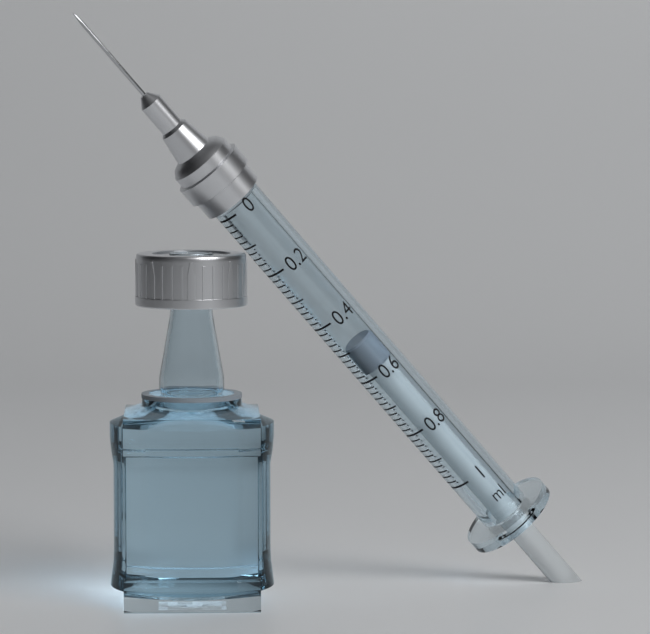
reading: 0.50 ml
